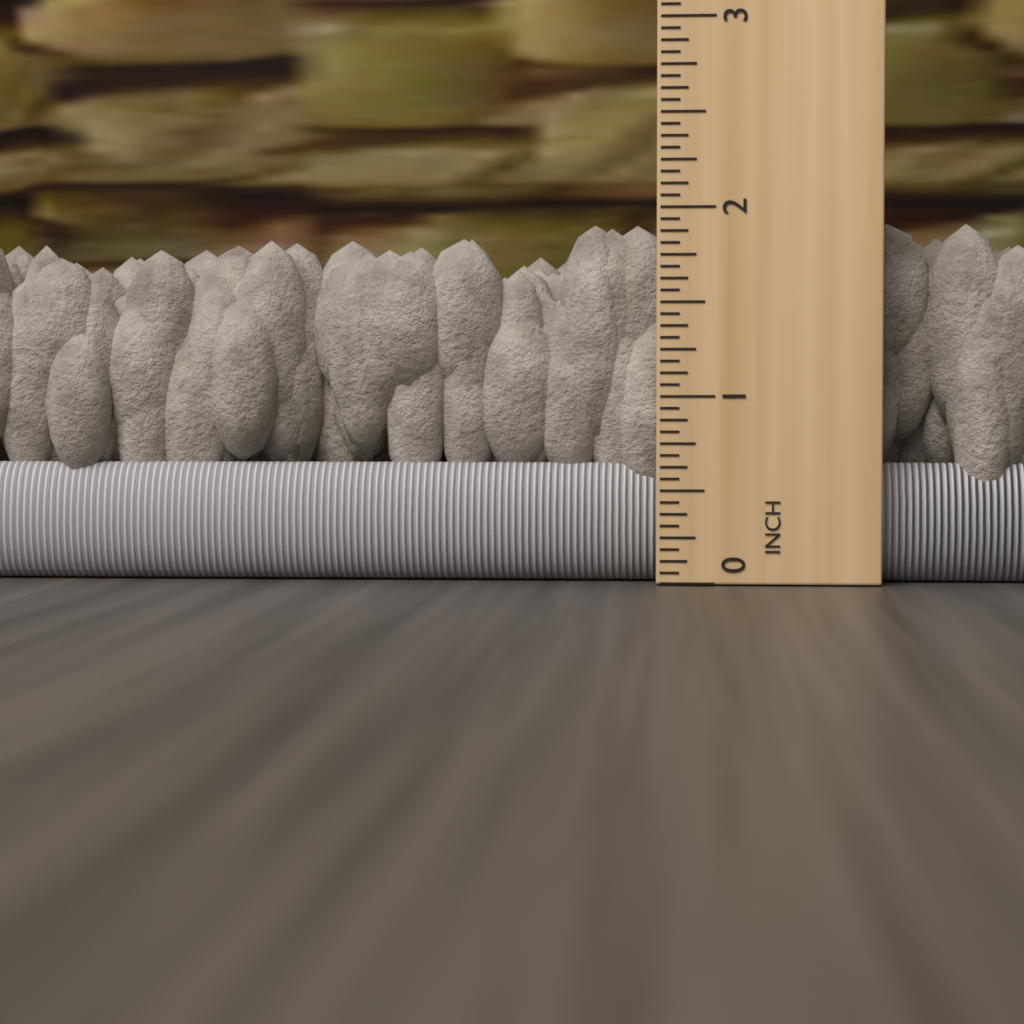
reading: 1.9375 in
